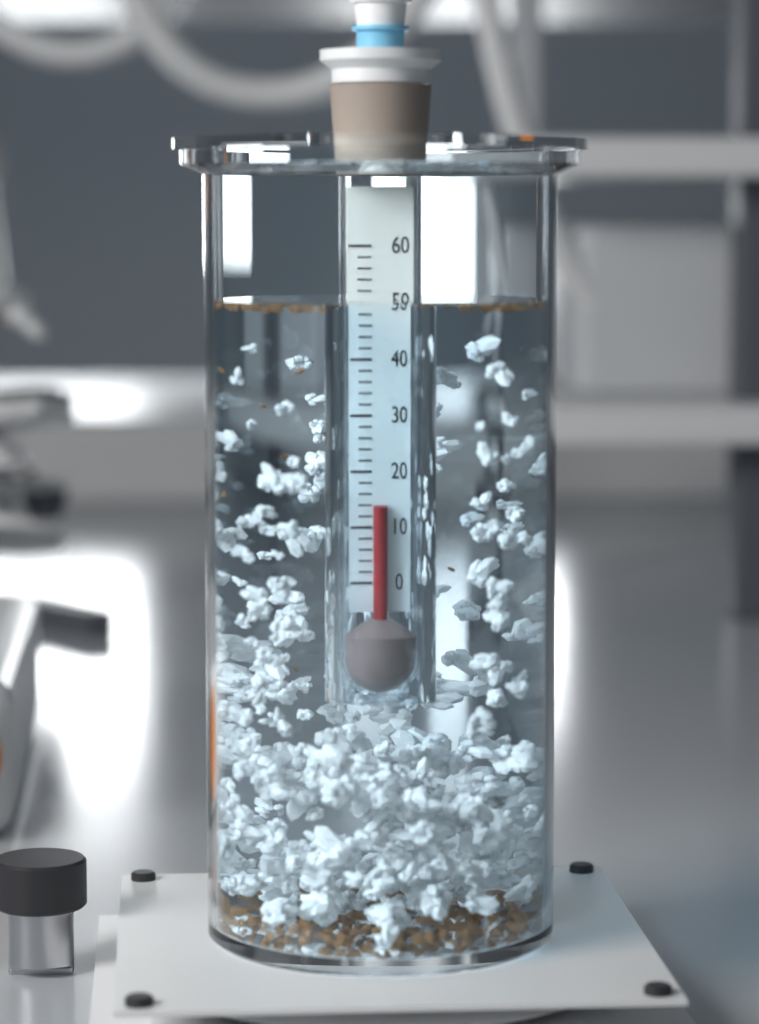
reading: 14 (no unit)
